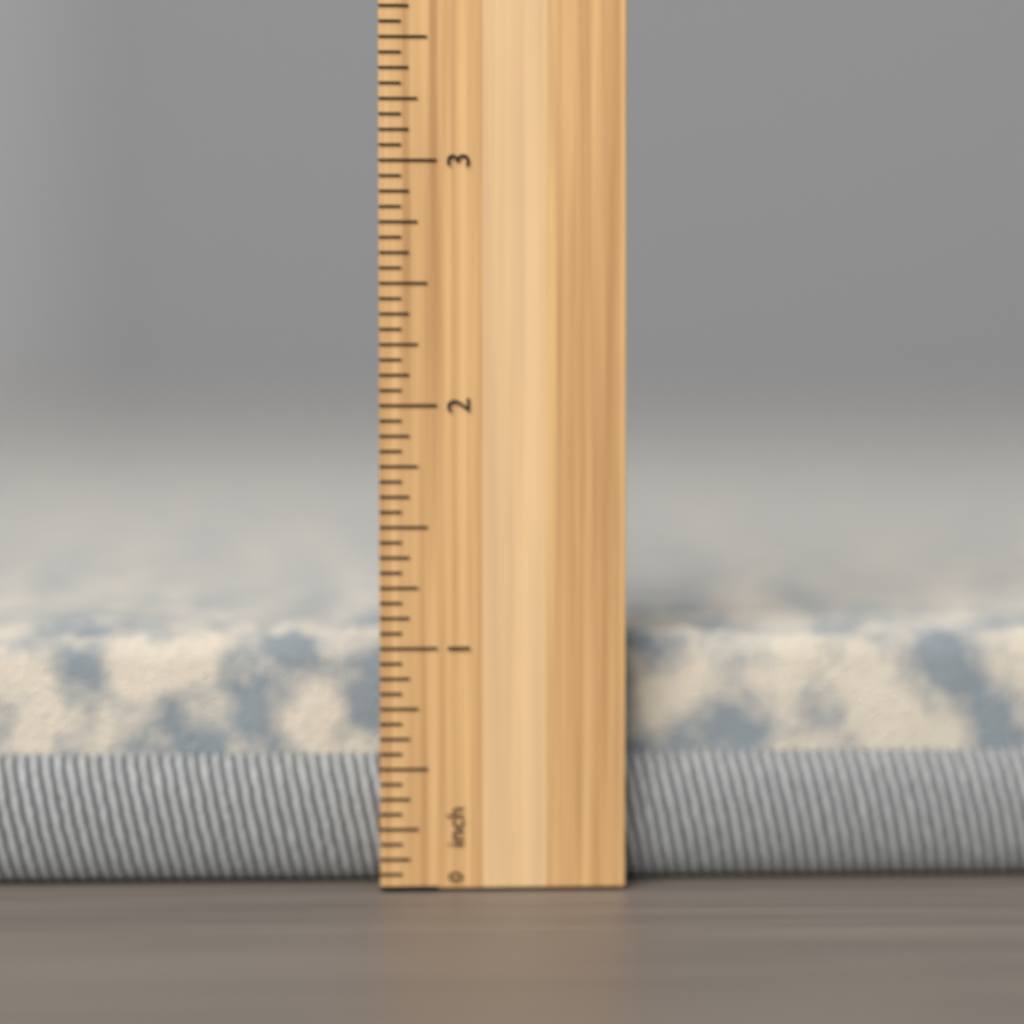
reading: 1.0625 inch
